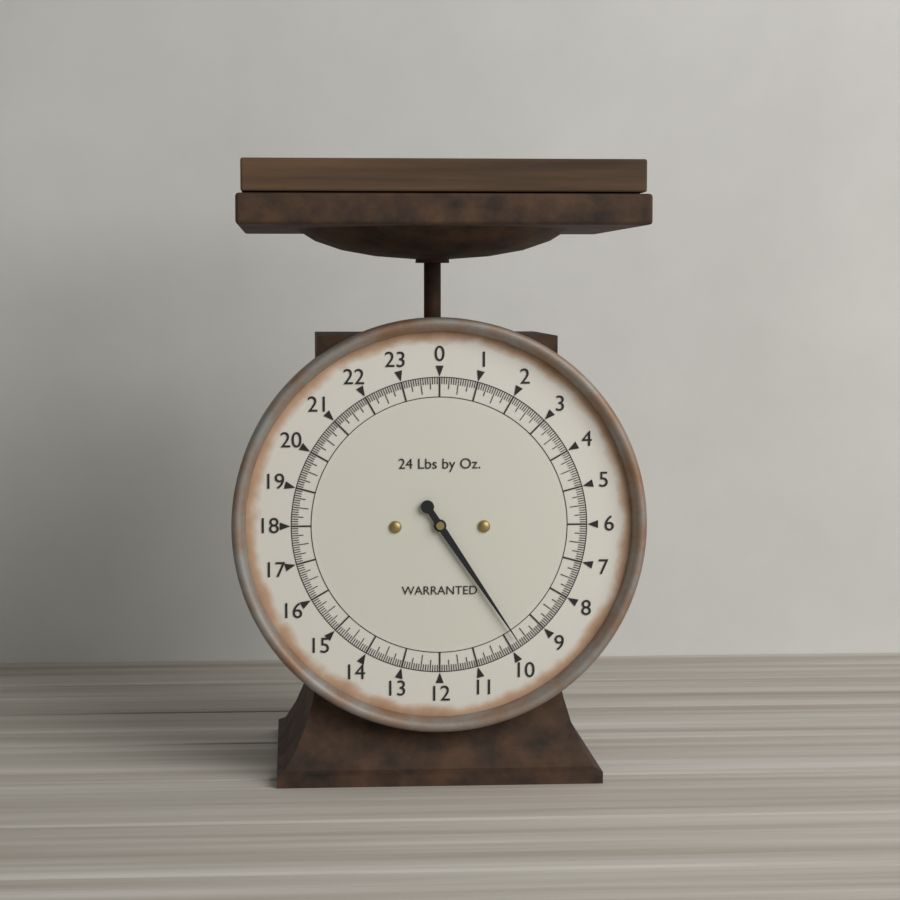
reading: 9.7500 lb
